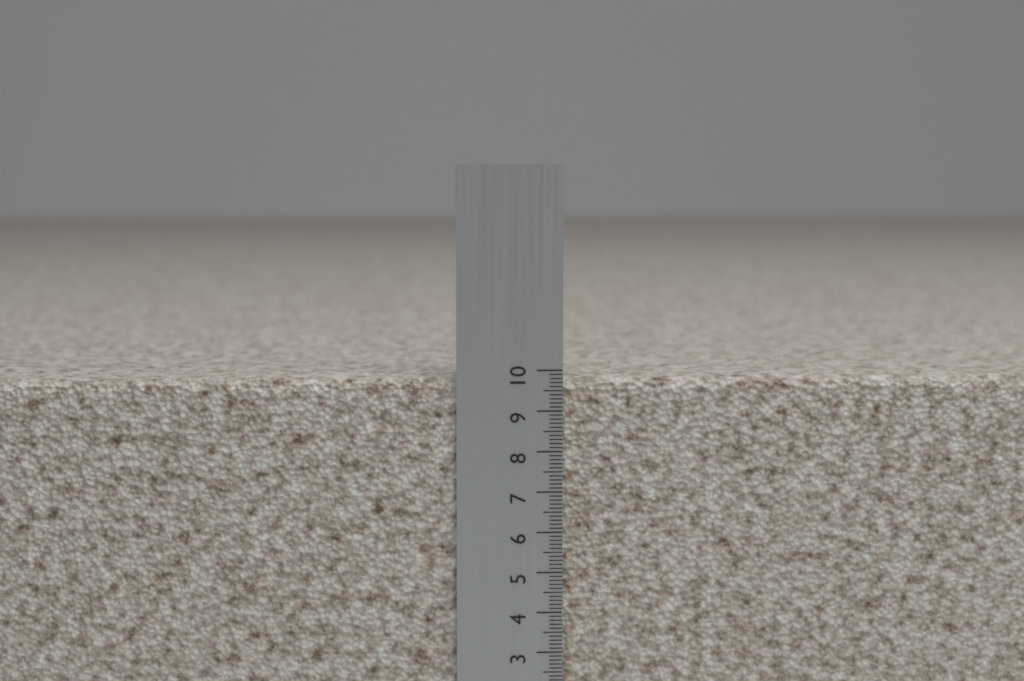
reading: 9.8 cm
